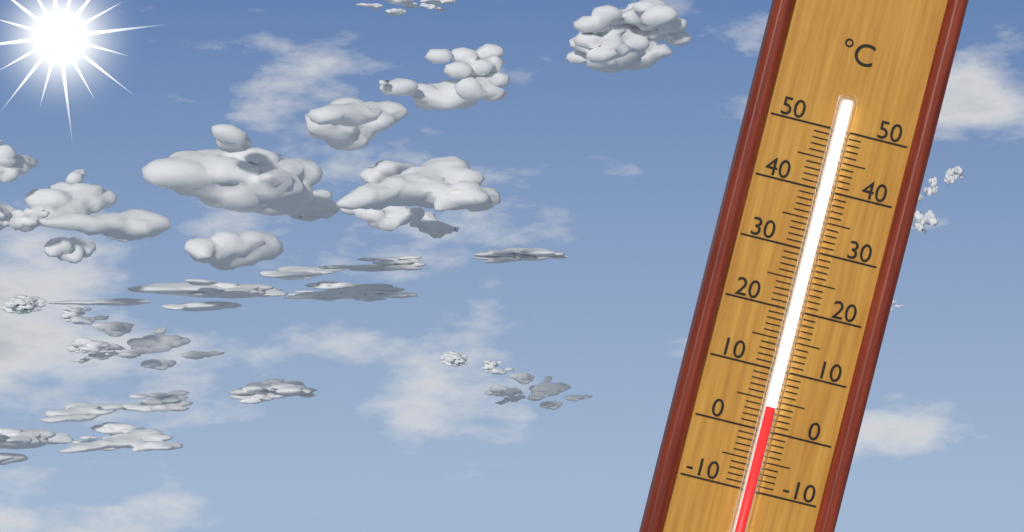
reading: 4 °C
